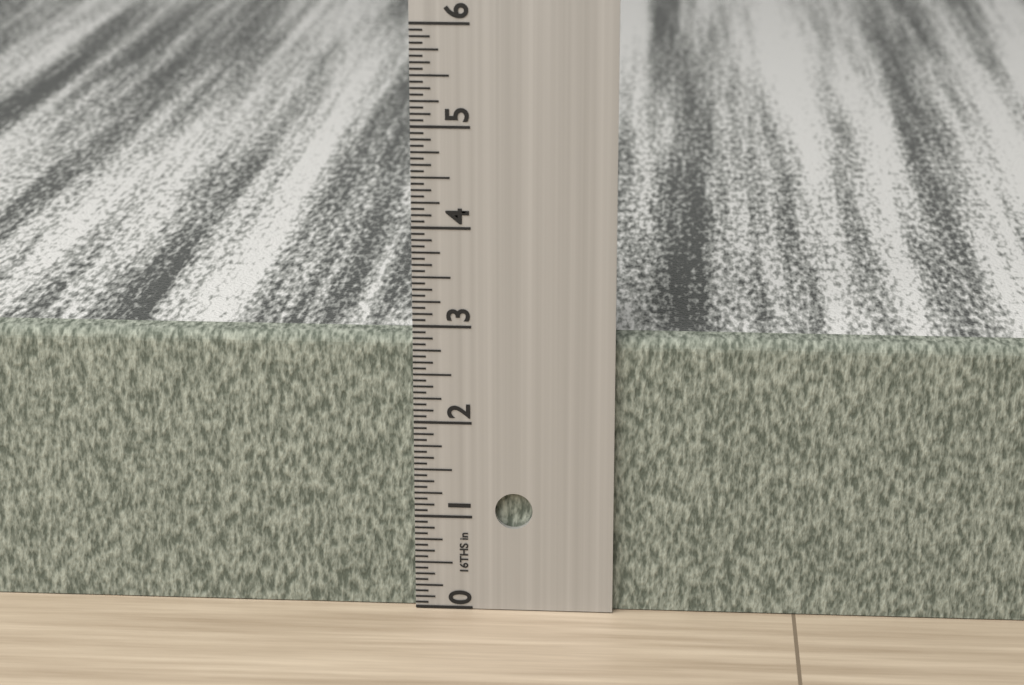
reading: 2.8750 in
